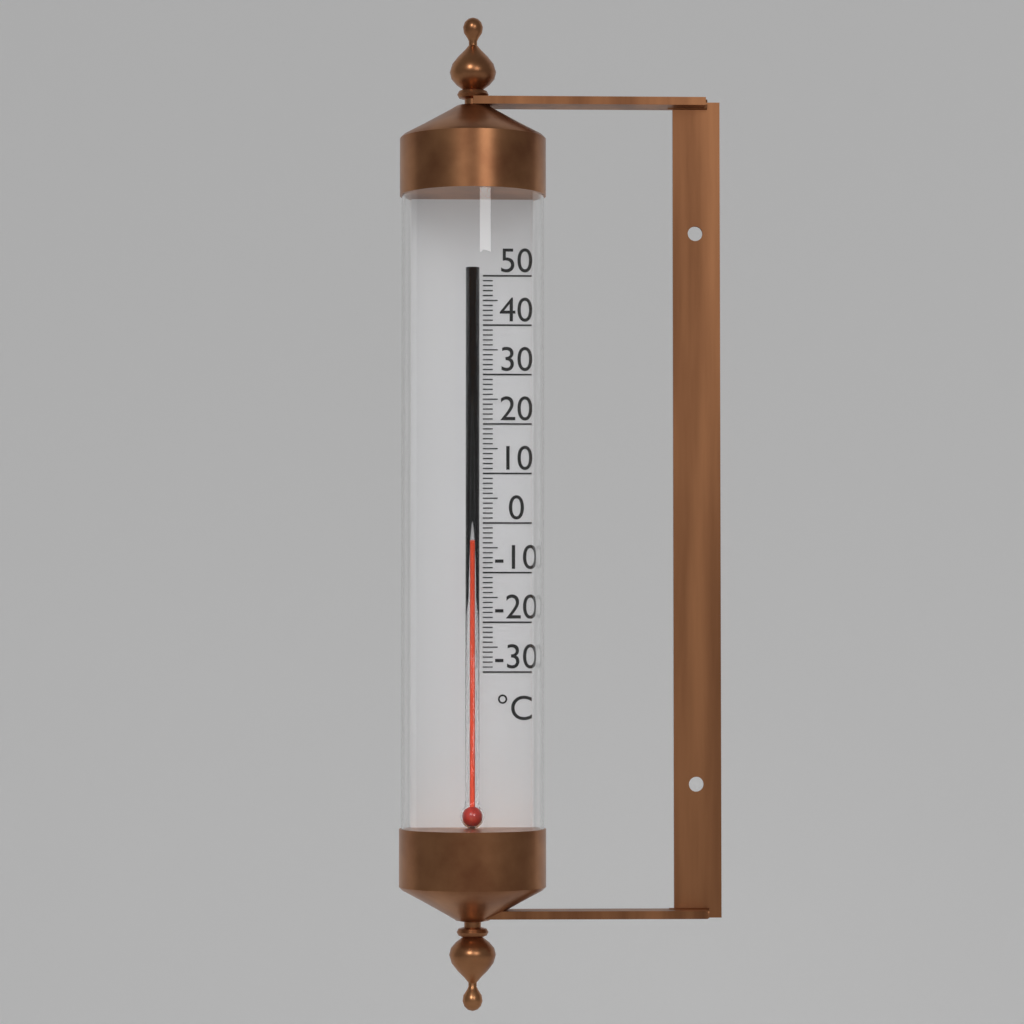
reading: -4 °C
